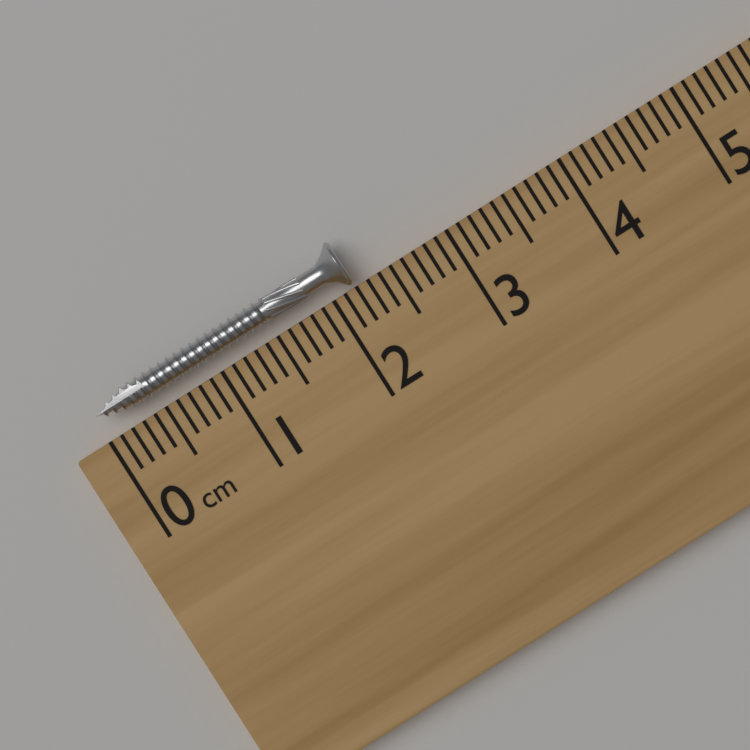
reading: 2.2 cm
